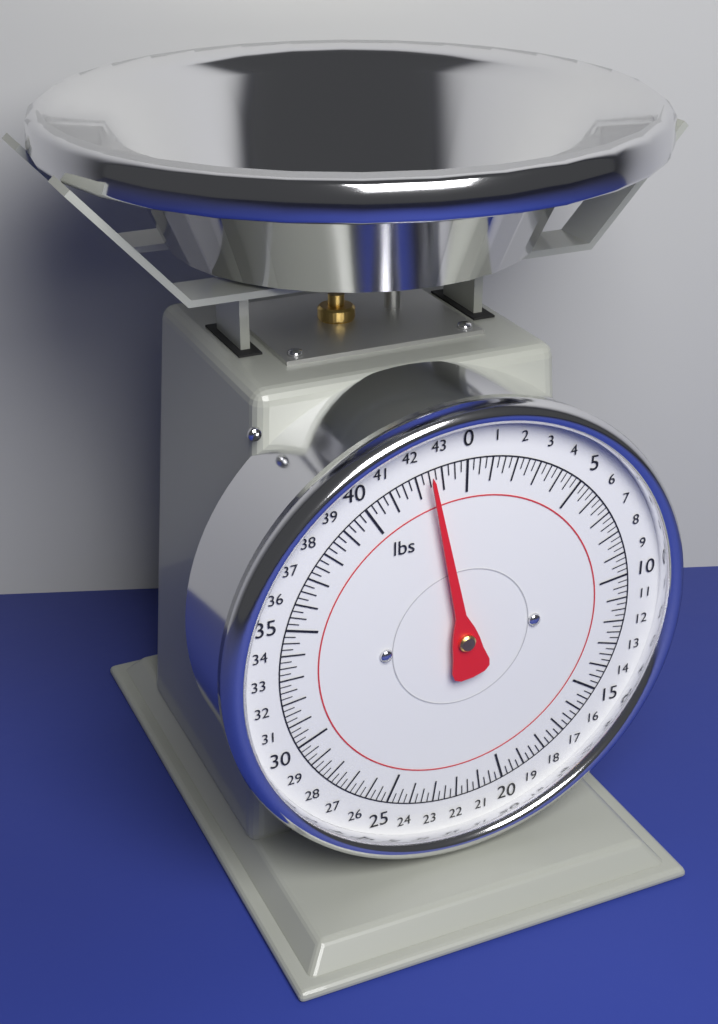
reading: 42.50 lbs
